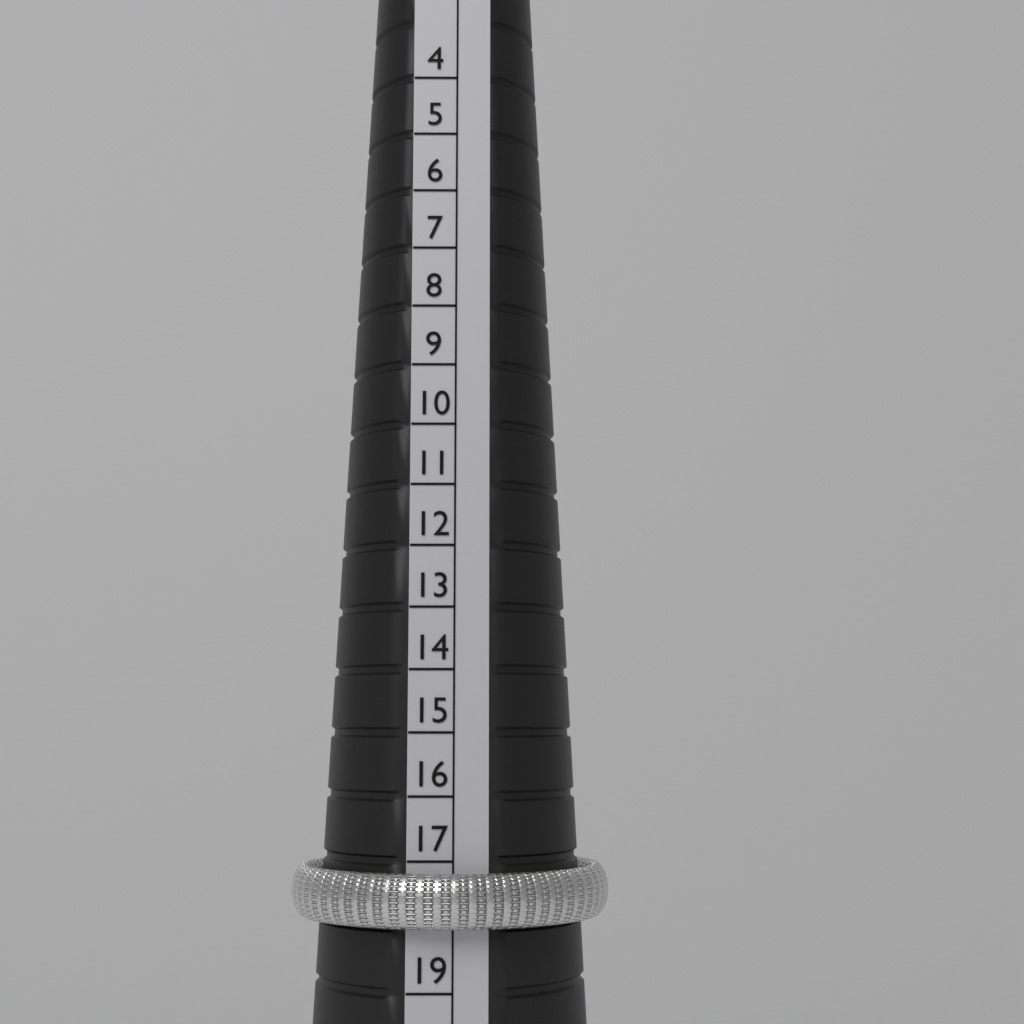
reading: 18 (no unit)
